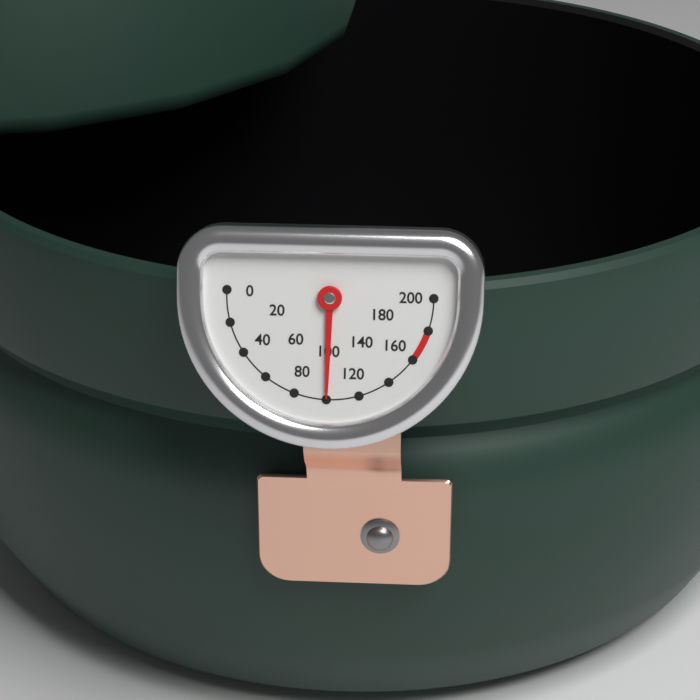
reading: 100 (no unit)
